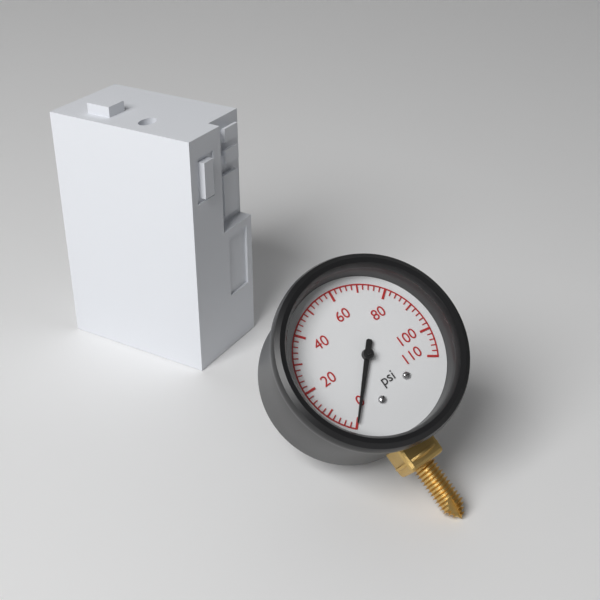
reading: 0 psi
